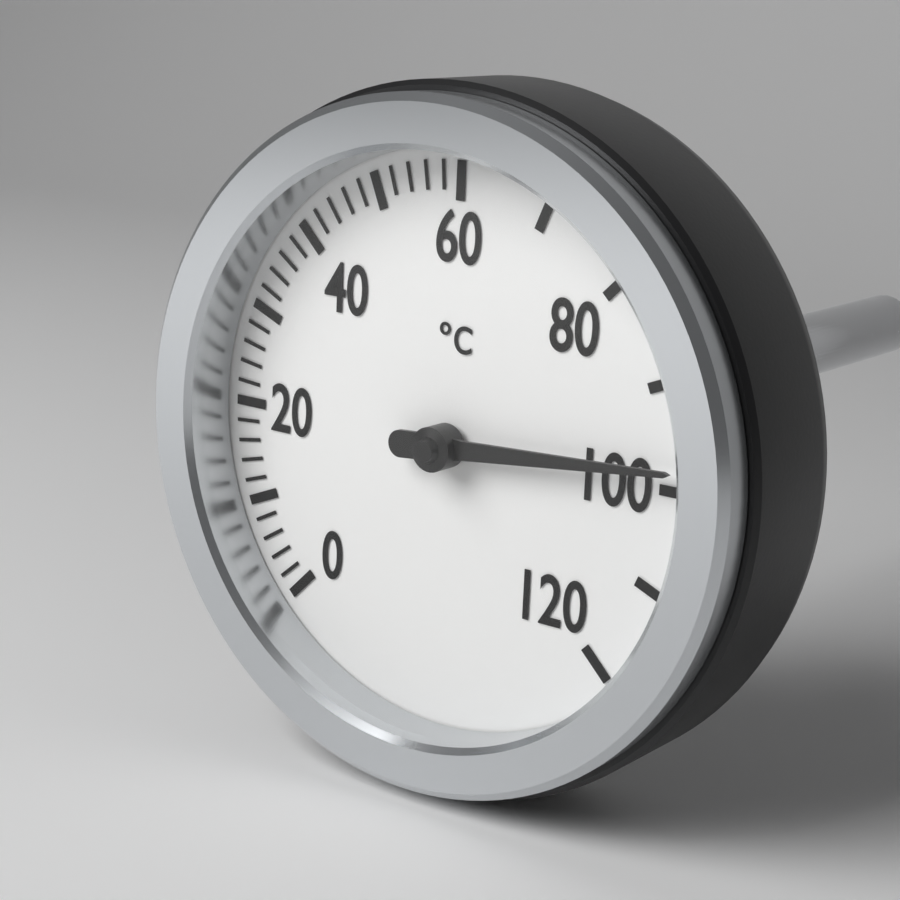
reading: 98 °C
